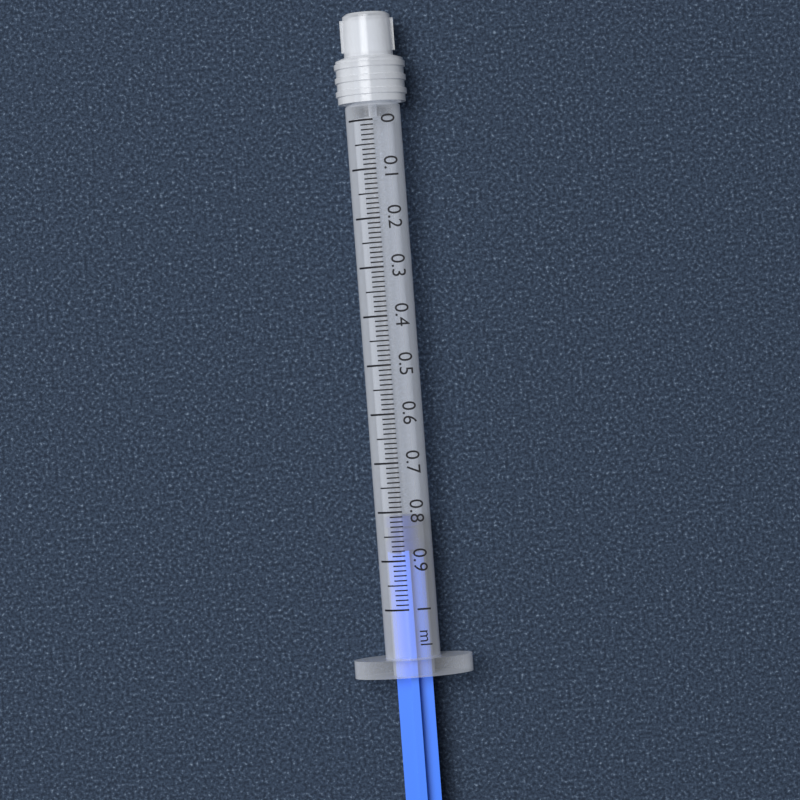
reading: 0.81 ml
